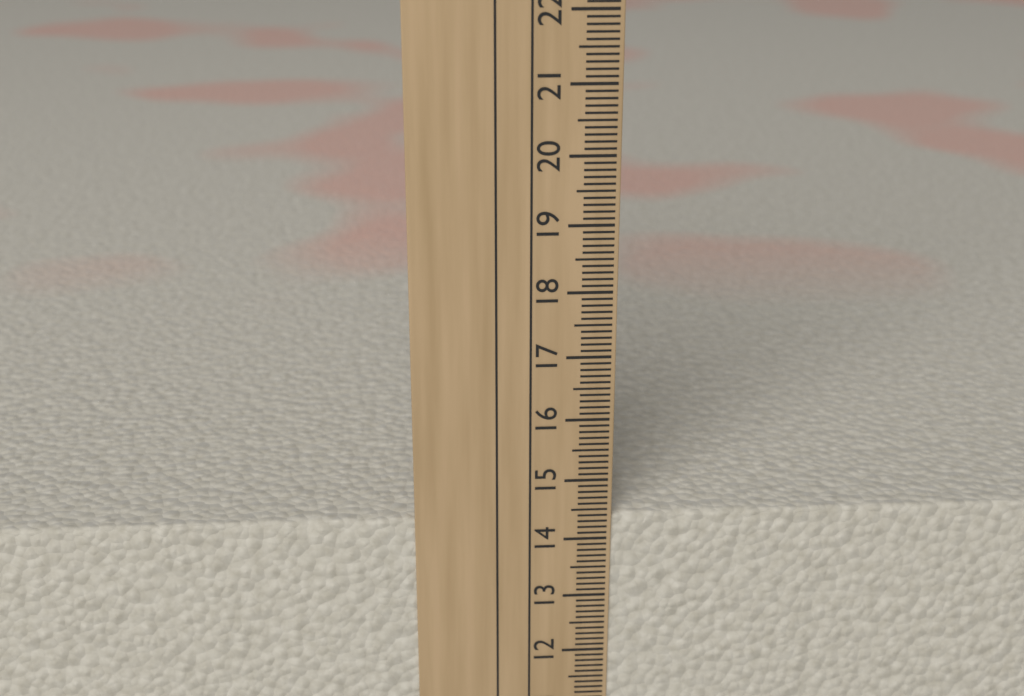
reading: 14.4 cm
